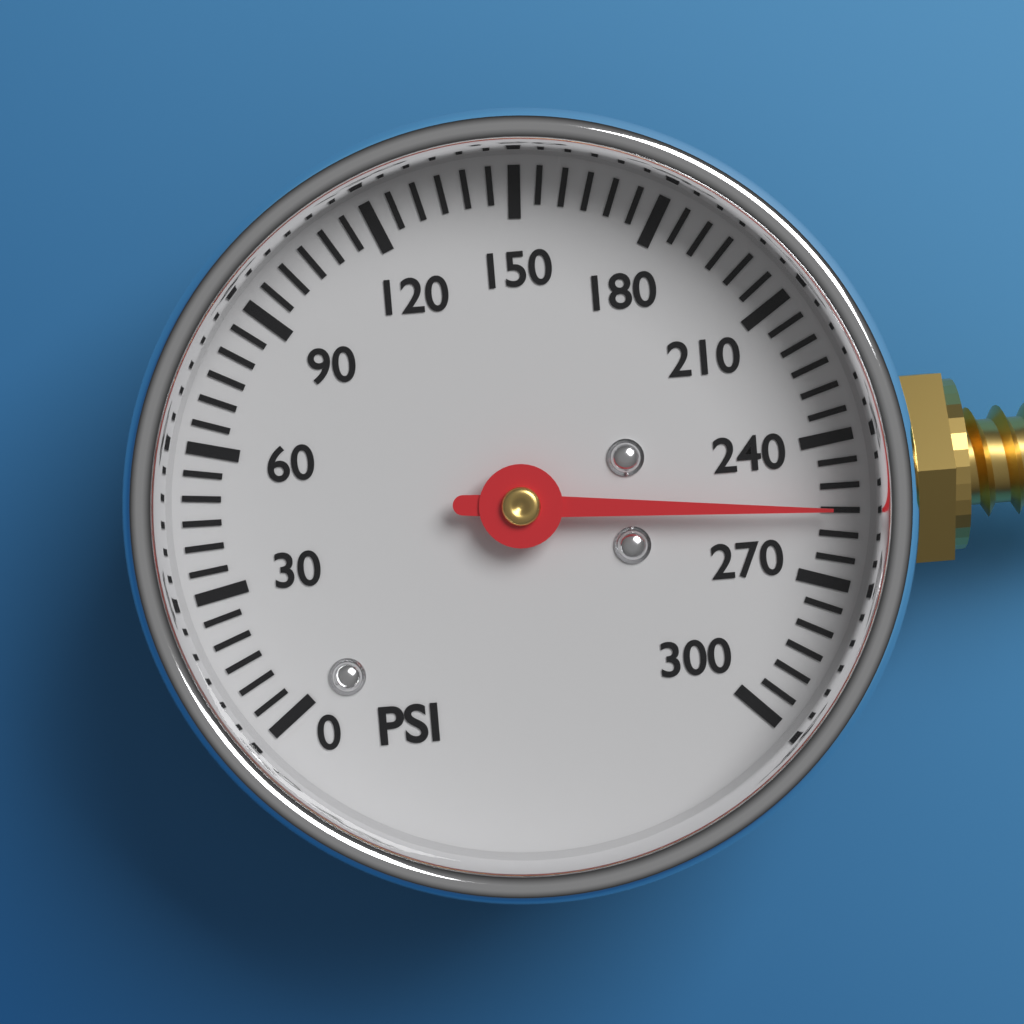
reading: 255 psi
